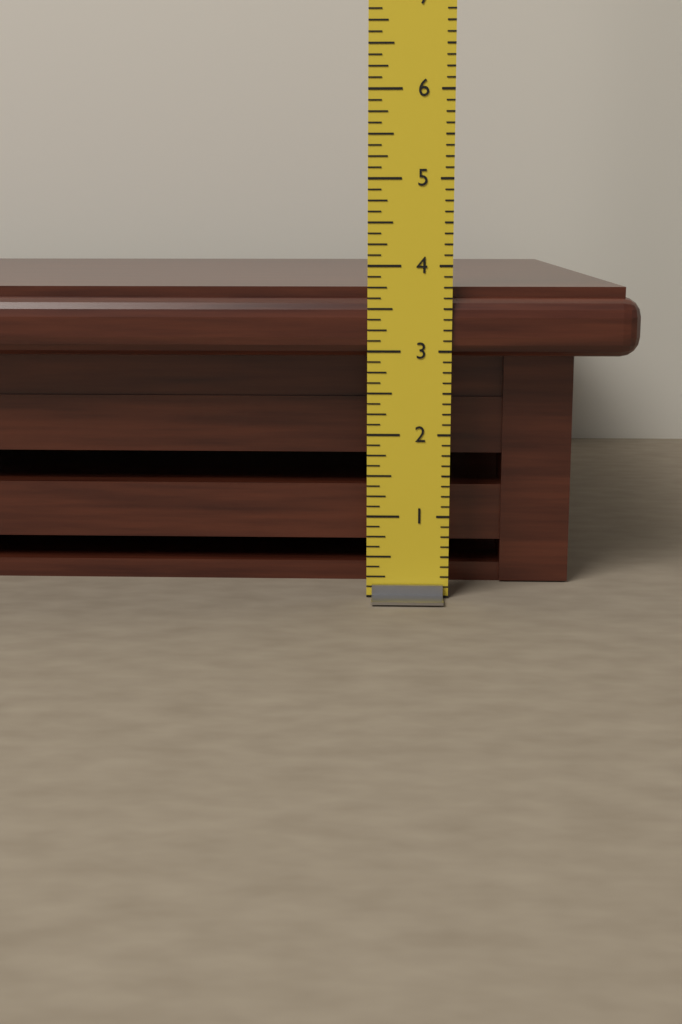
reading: 3.750 in
